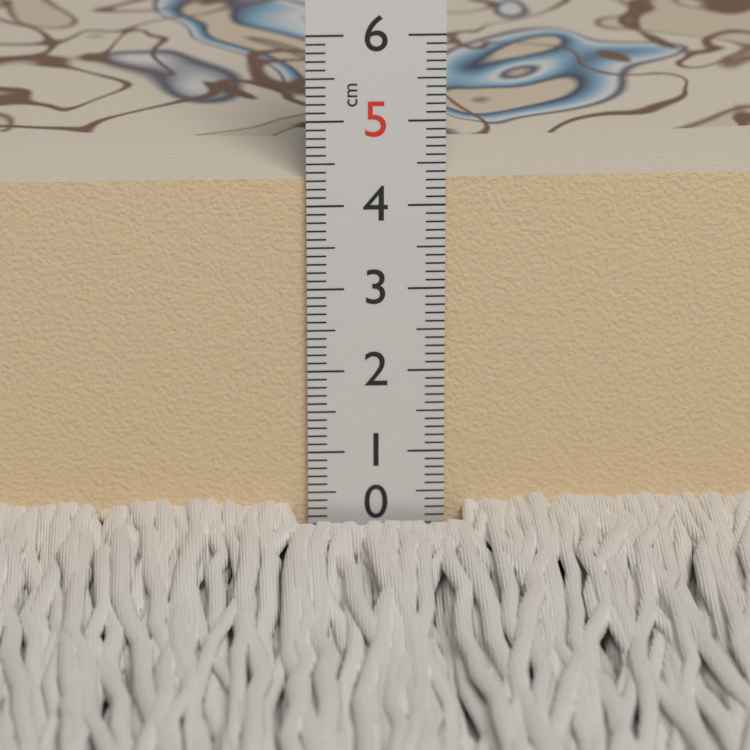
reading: 4.3 cm
